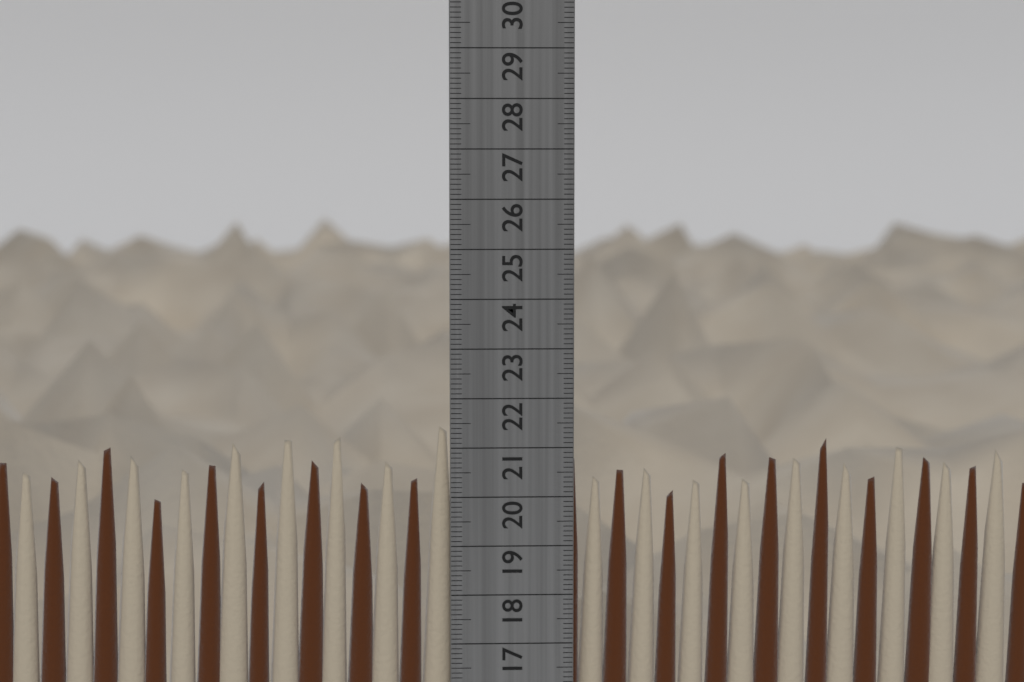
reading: 21.5 cm
